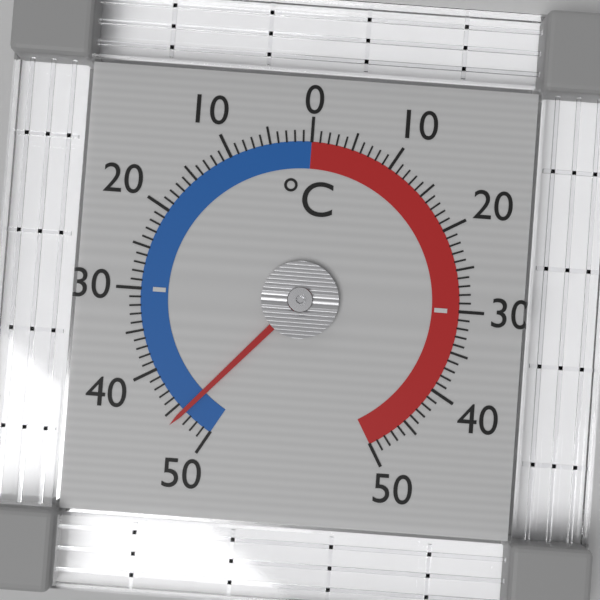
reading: -46 °C
